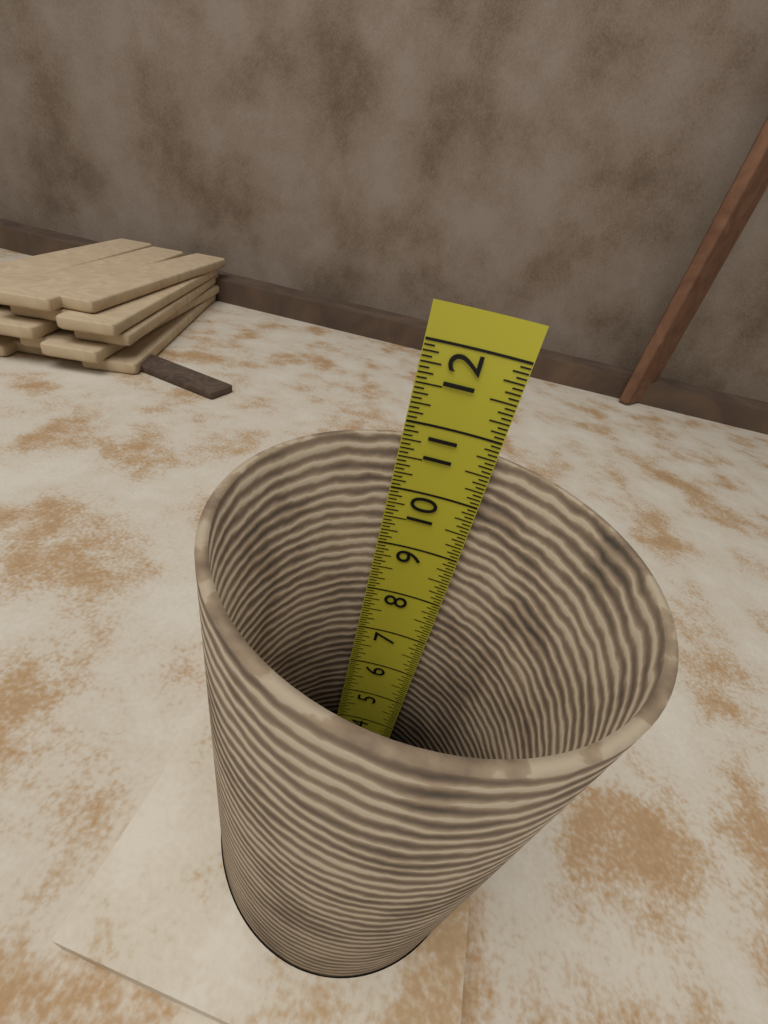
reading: 10.7500 in
